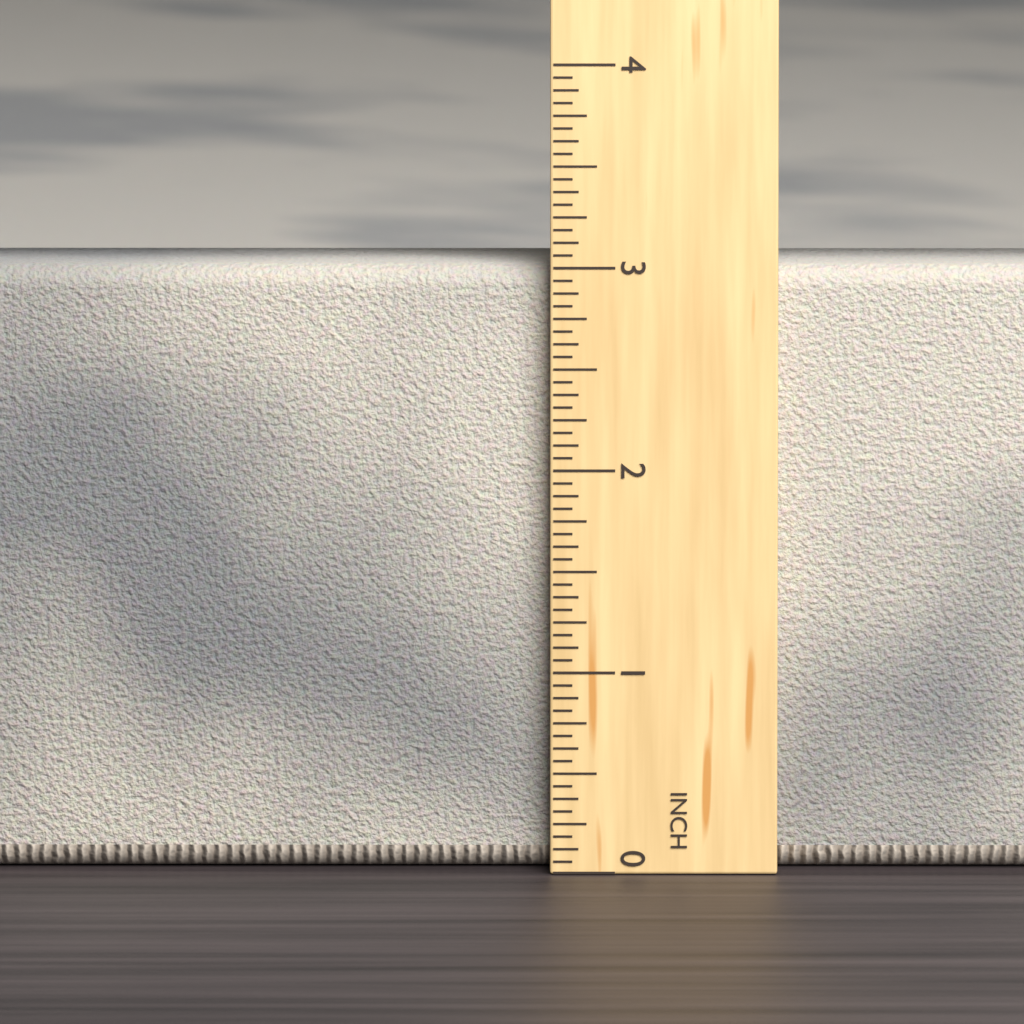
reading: 3.0000 in
